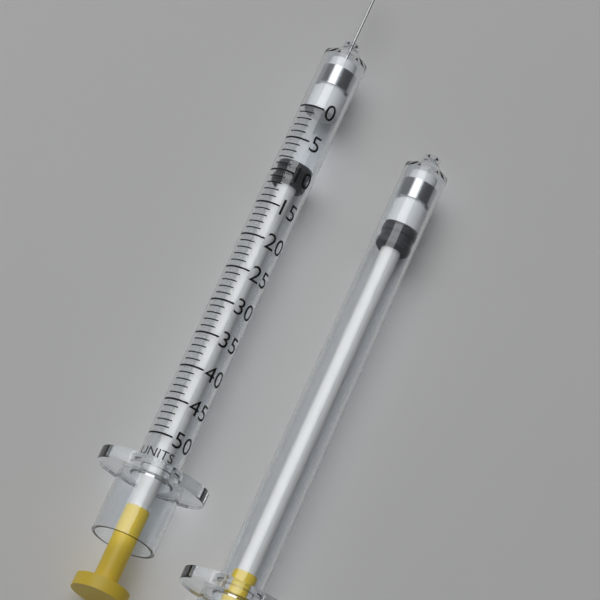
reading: 8 units
